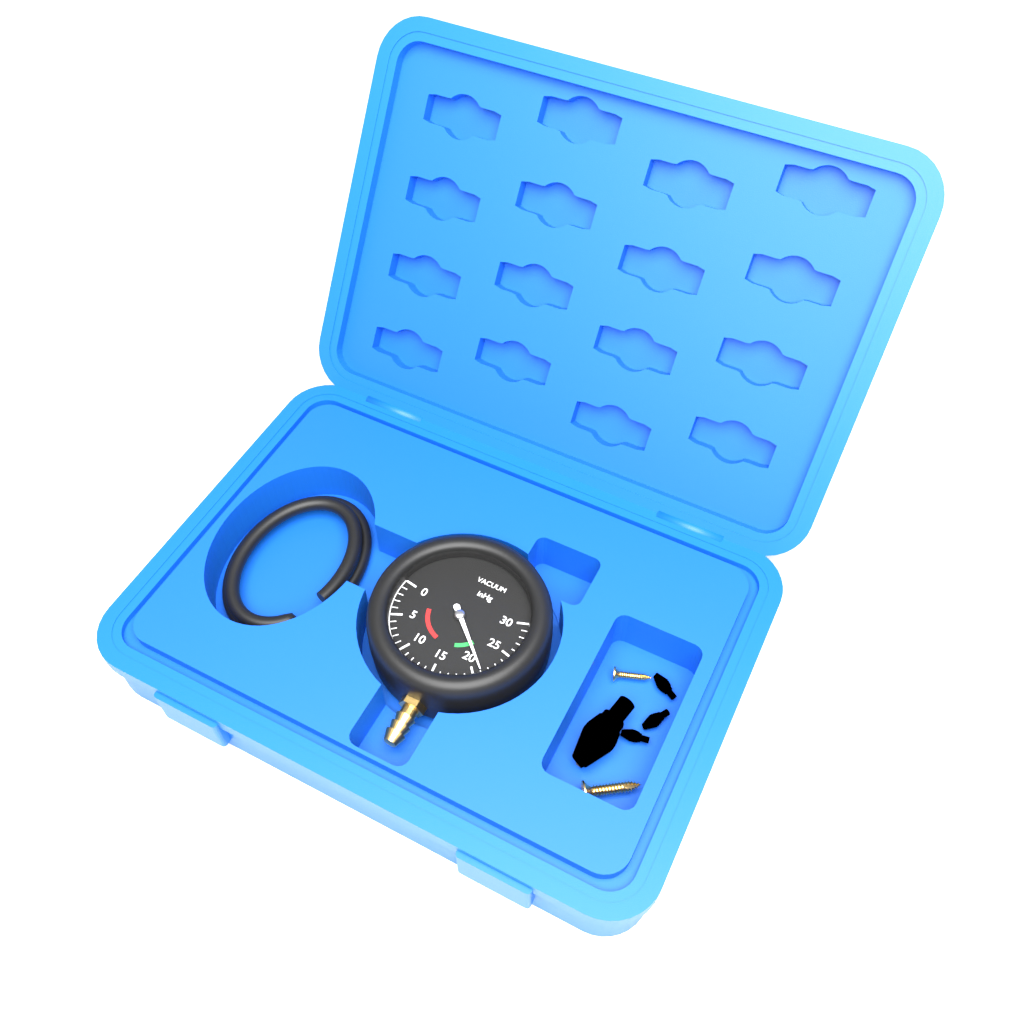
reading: 21 inHg
